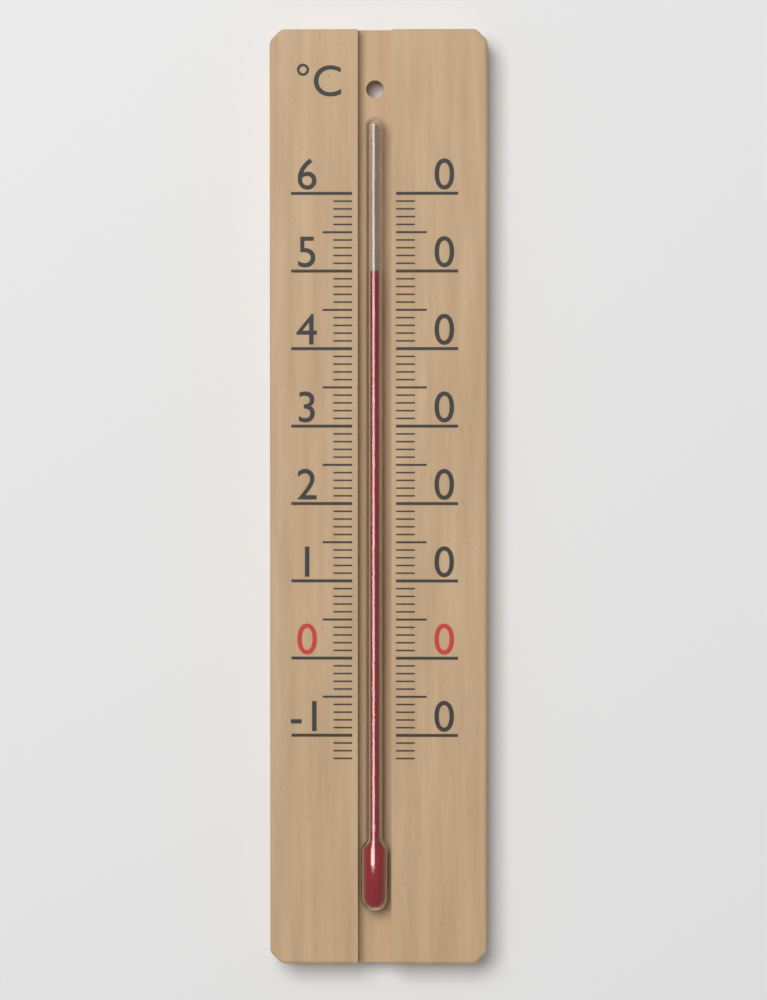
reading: 50 °C
